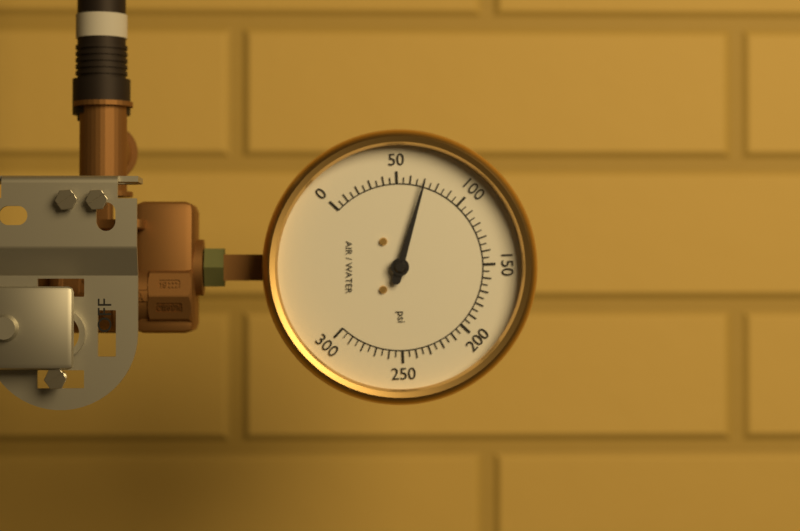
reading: 70 psi
